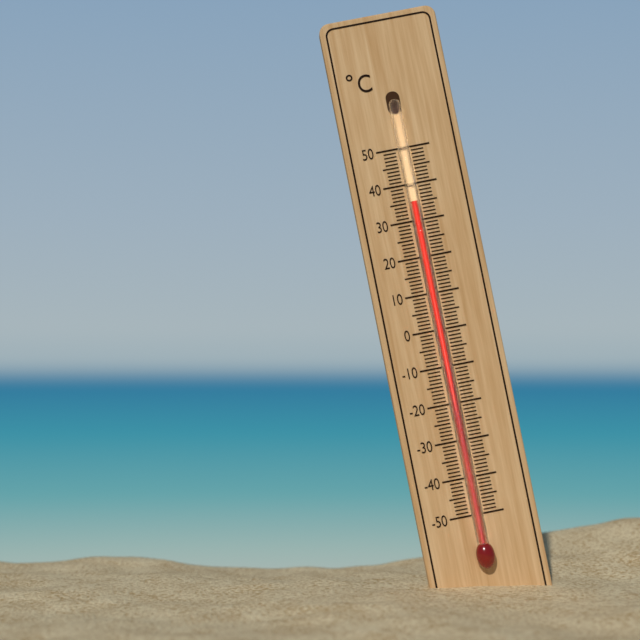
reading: 35 °C
